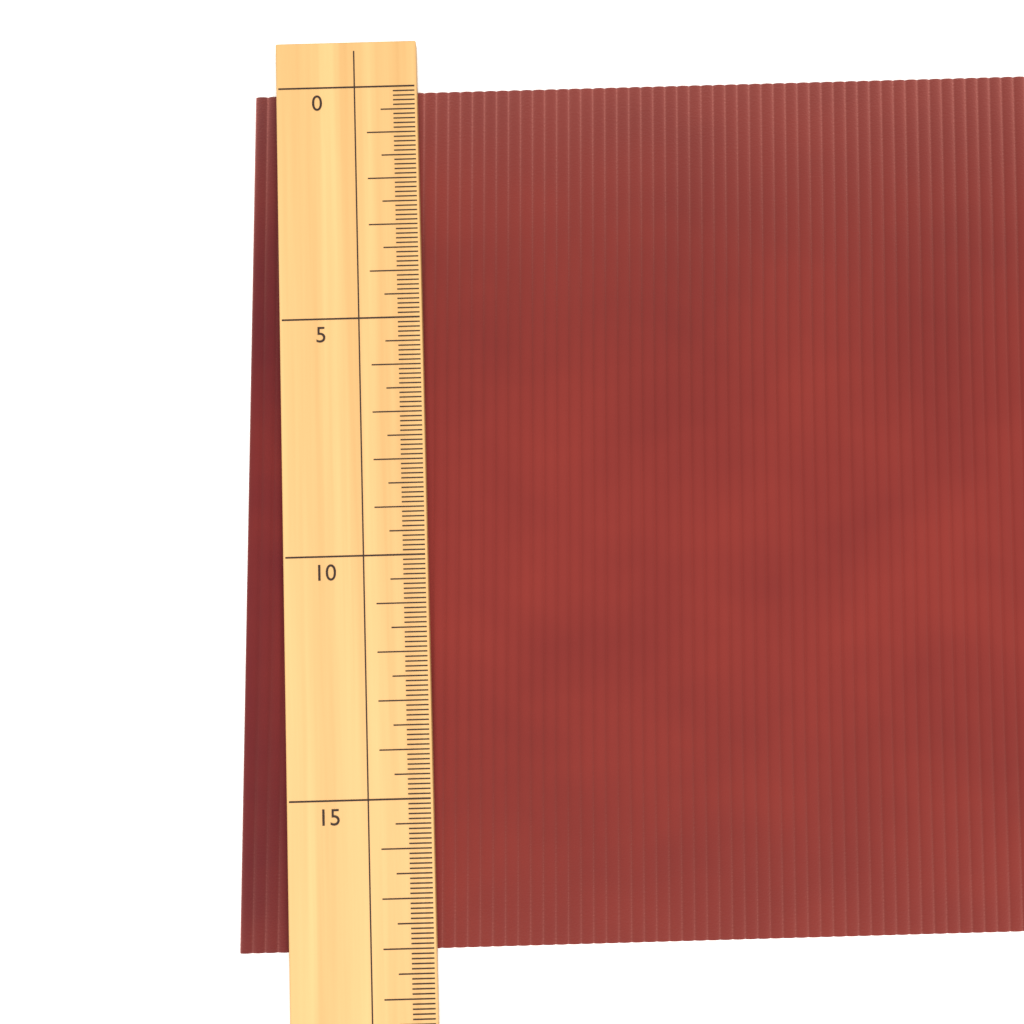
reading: 18.1 (no unit)
